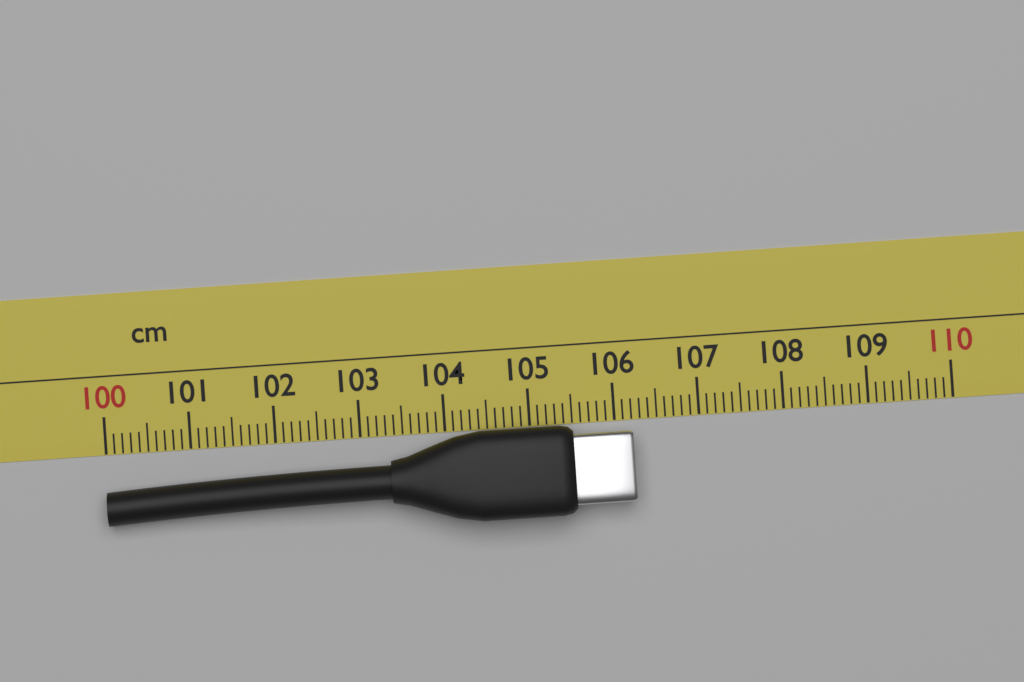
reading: 106.2 cm
